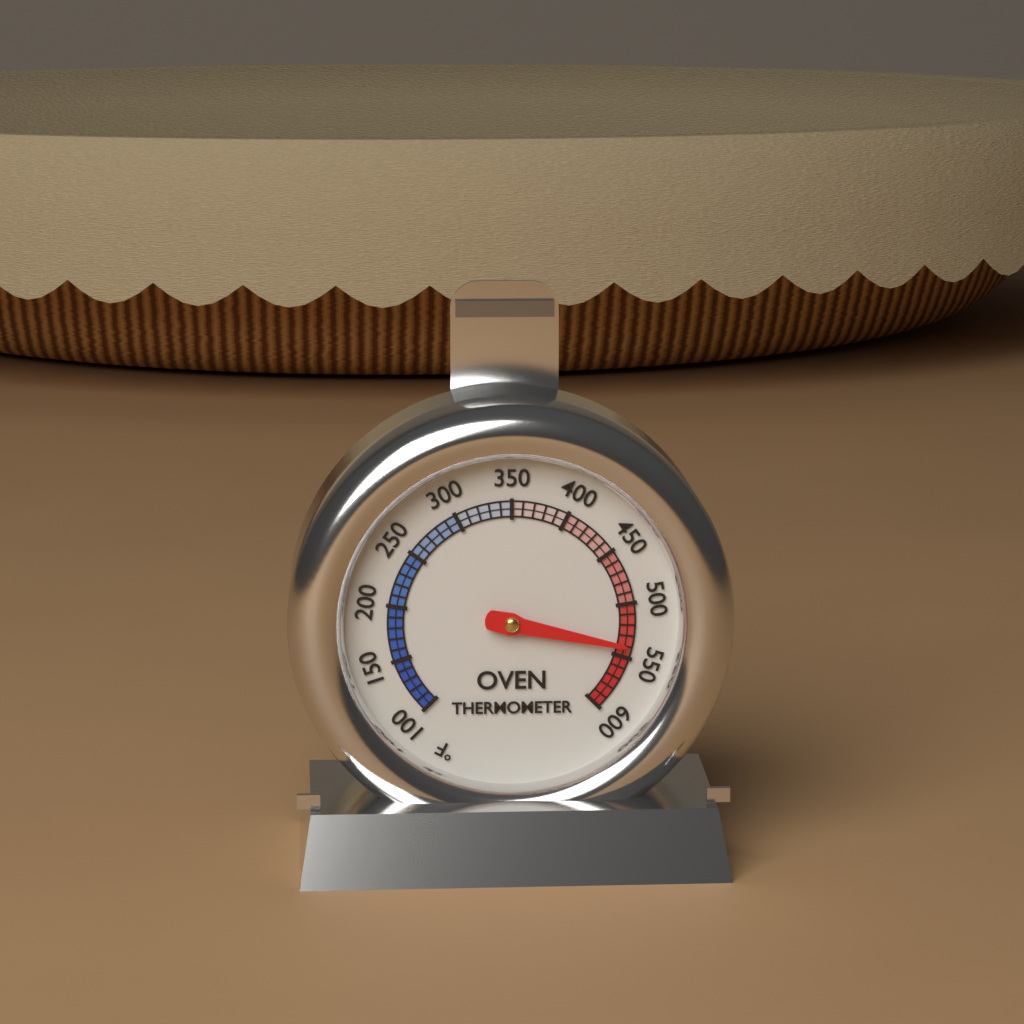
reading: 540 °F
